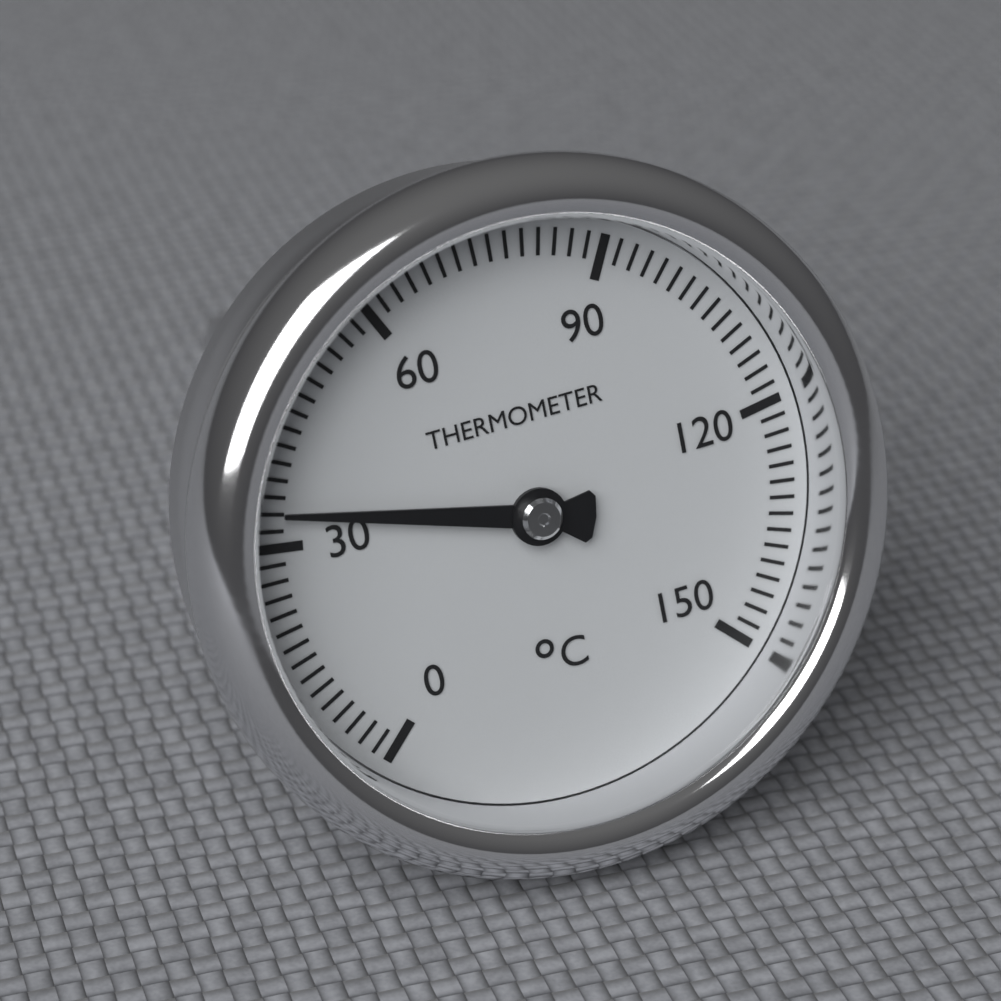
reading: 34 °C
